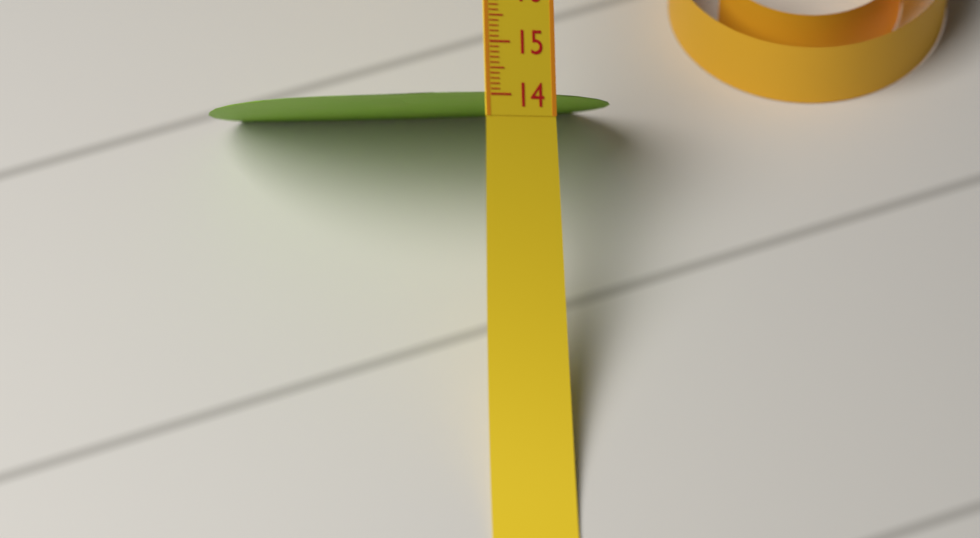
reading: 14.1 (no unit)
